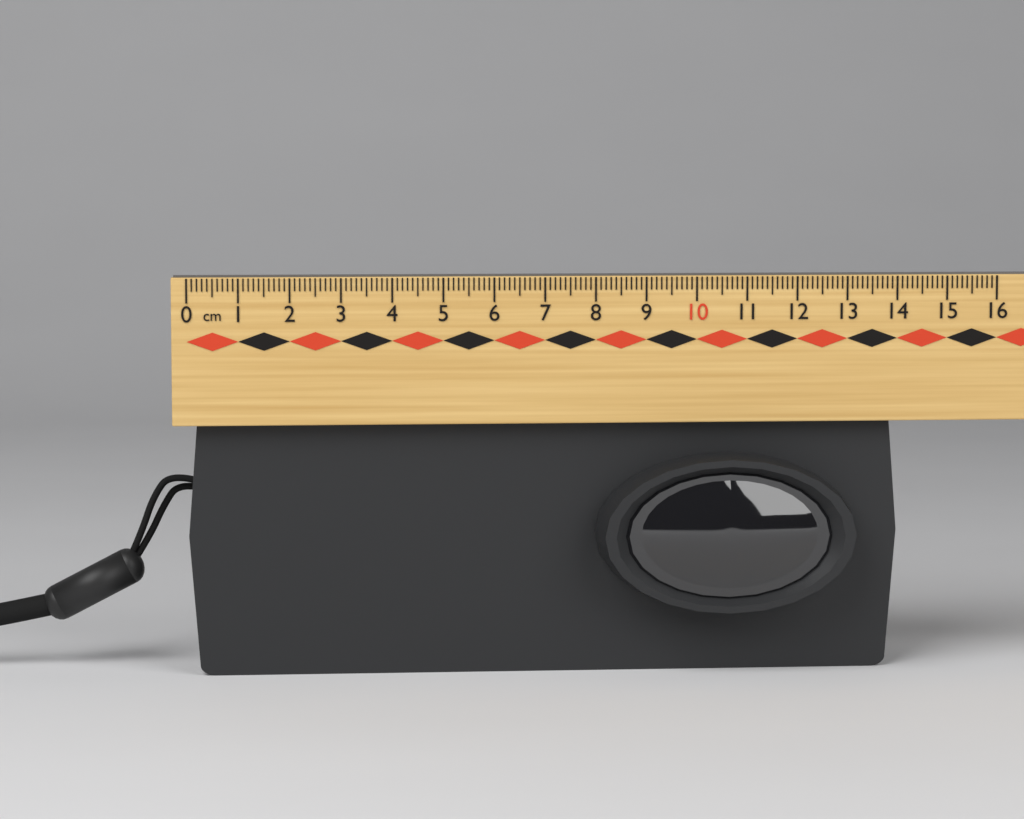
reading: 14.1 cm
